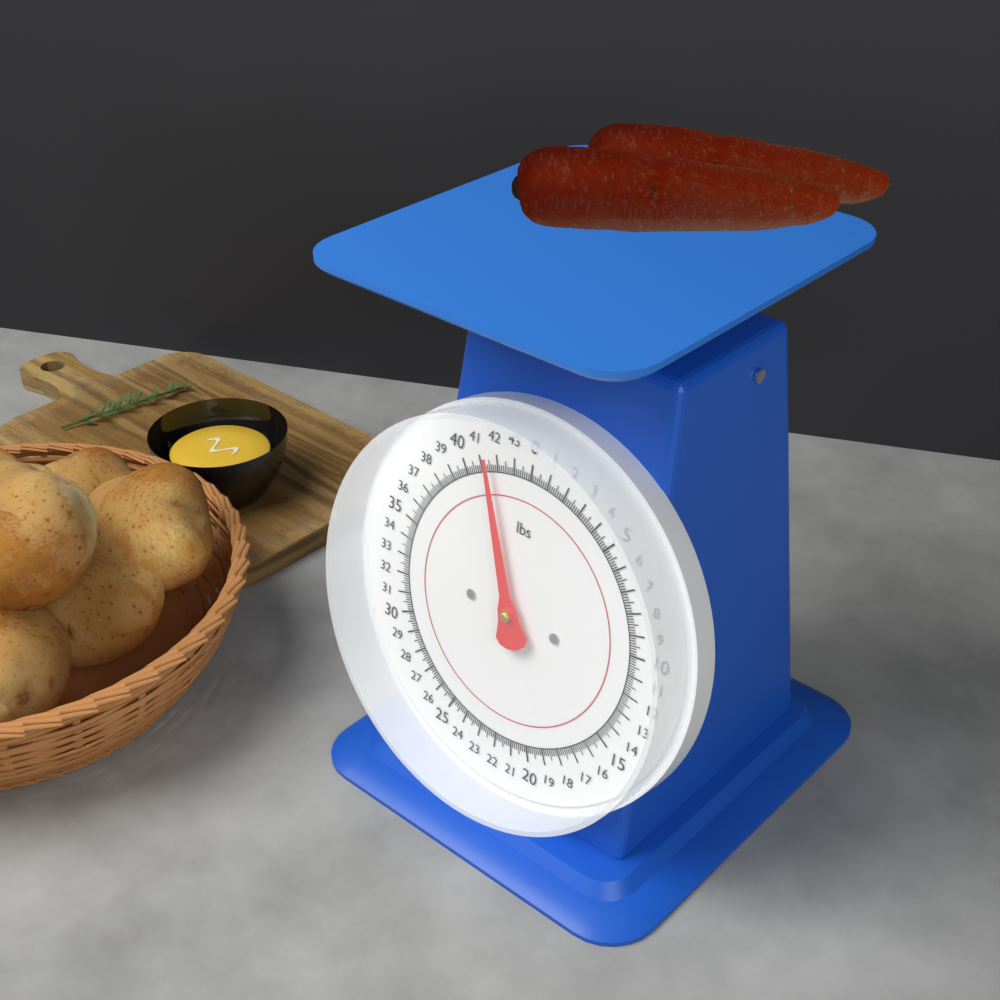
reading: 41.500 lbs
